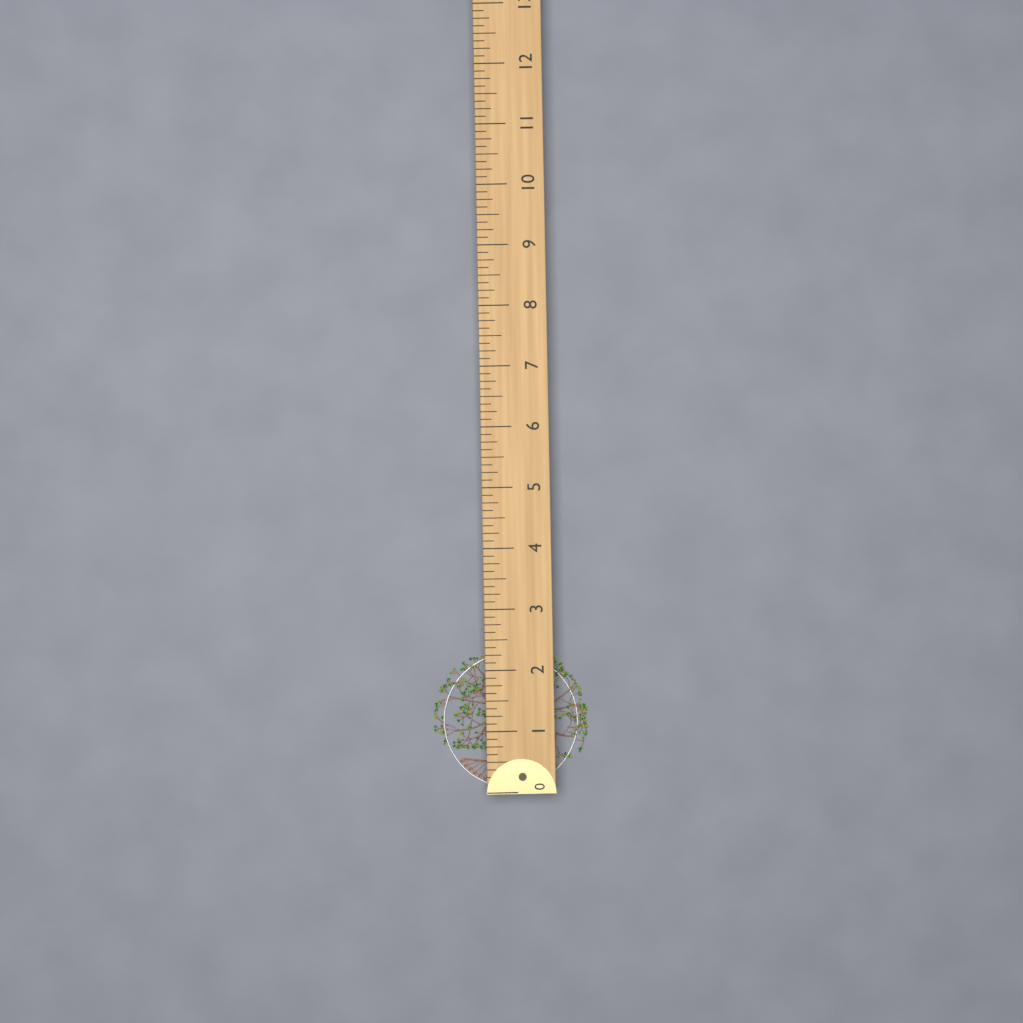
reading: 2.250 (no unit)
